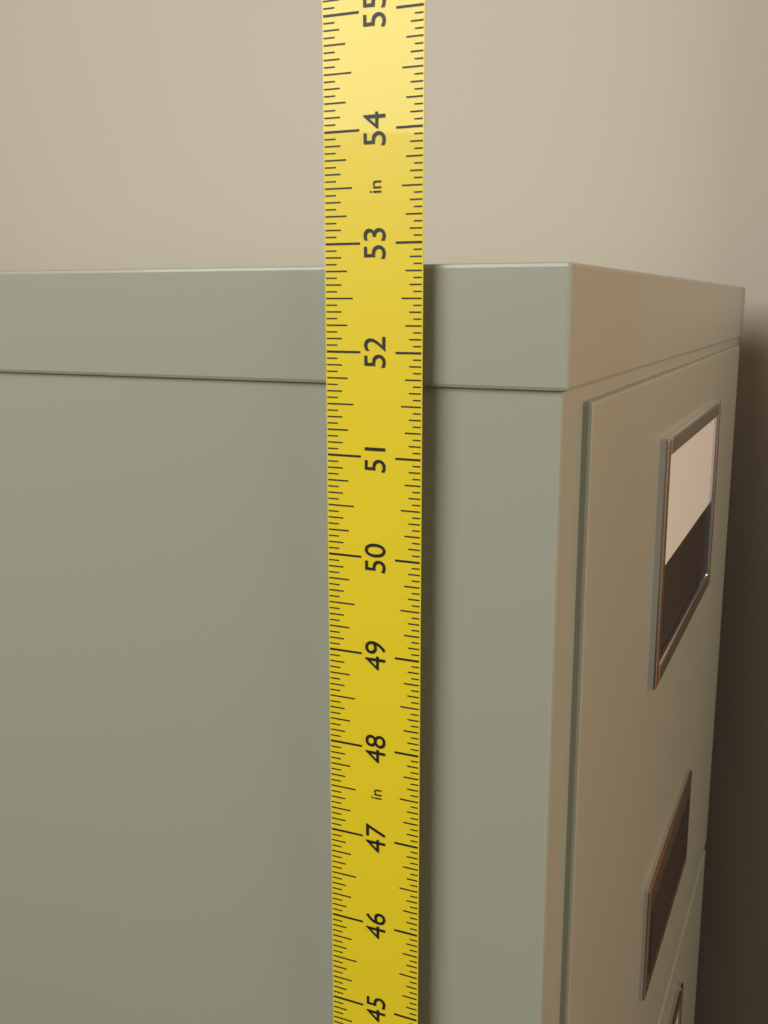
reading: 52.8125 in
